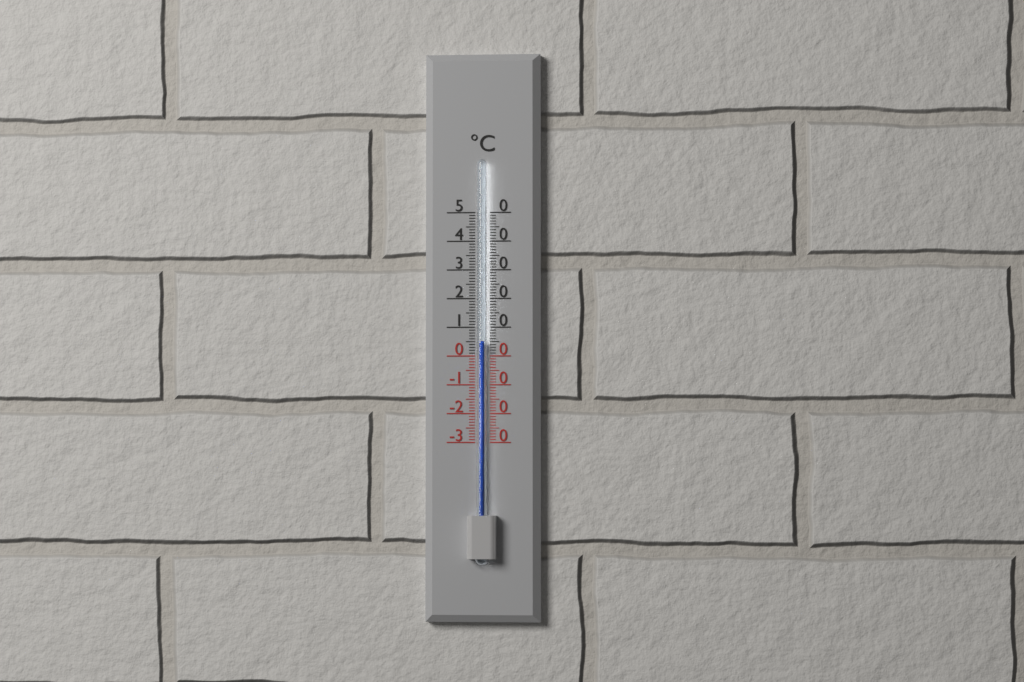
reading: 5 °C
